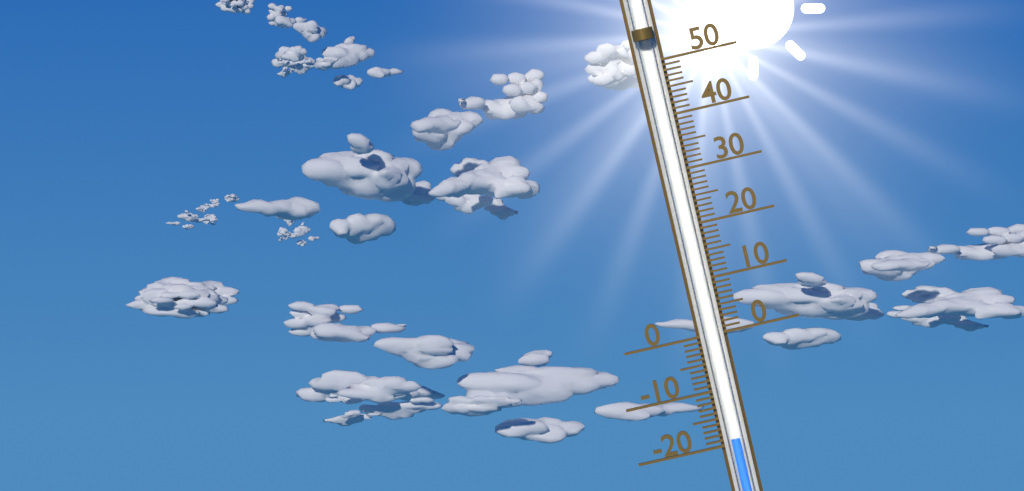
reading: -19 (no unit)
